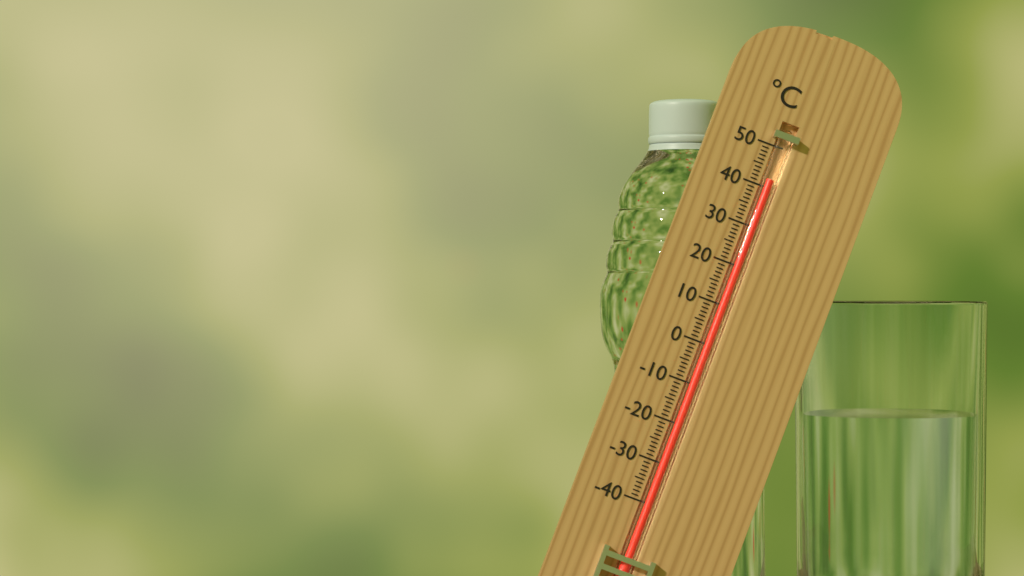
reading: 42 °C
